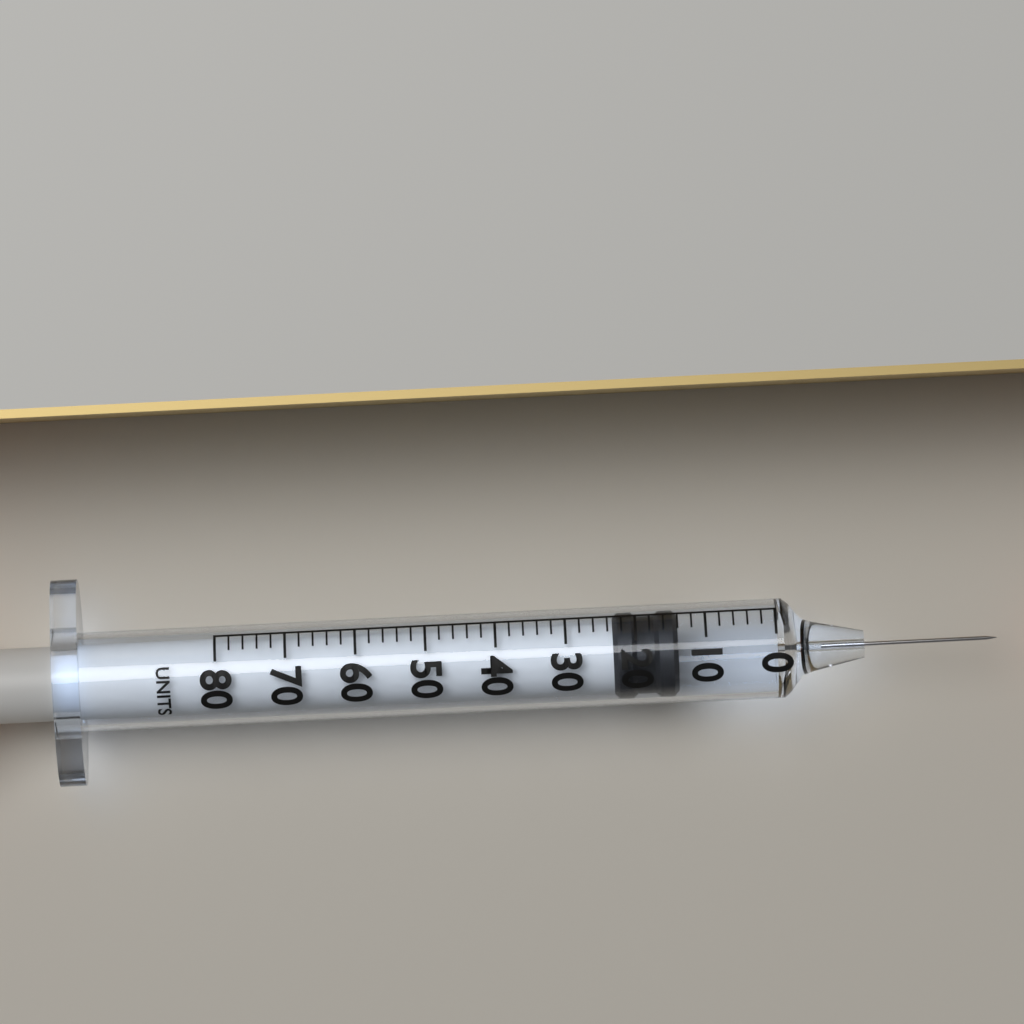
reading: 14 units
